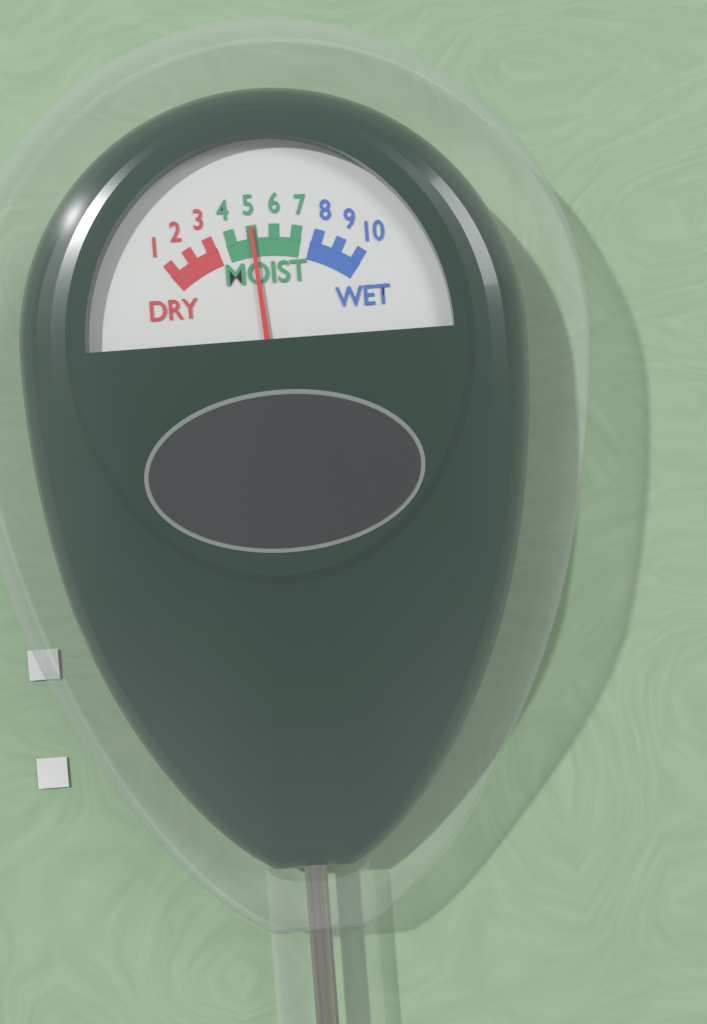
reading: 5 (no unit)
